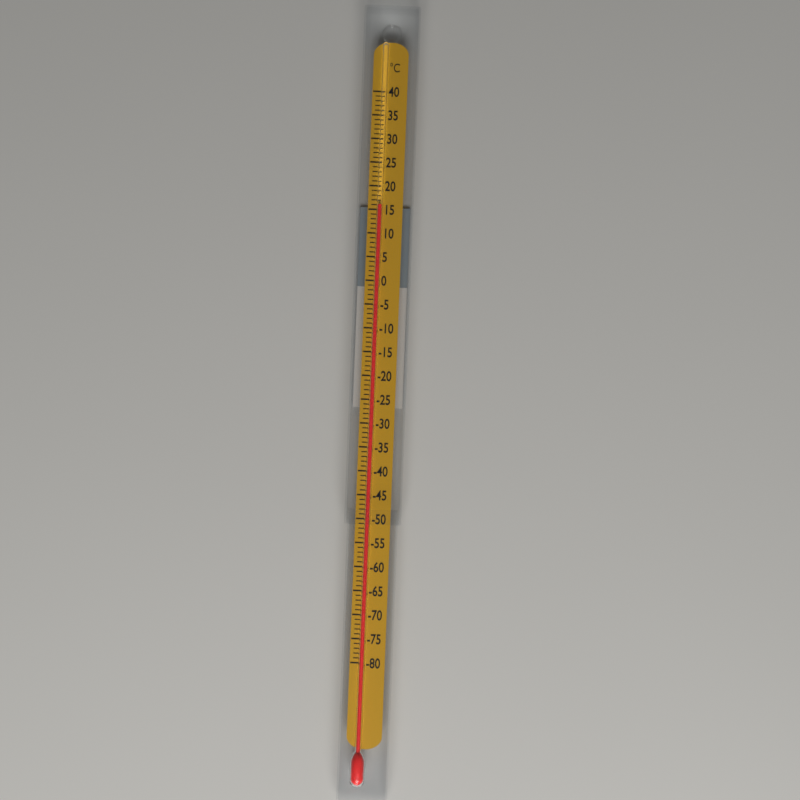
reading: 16 °C
